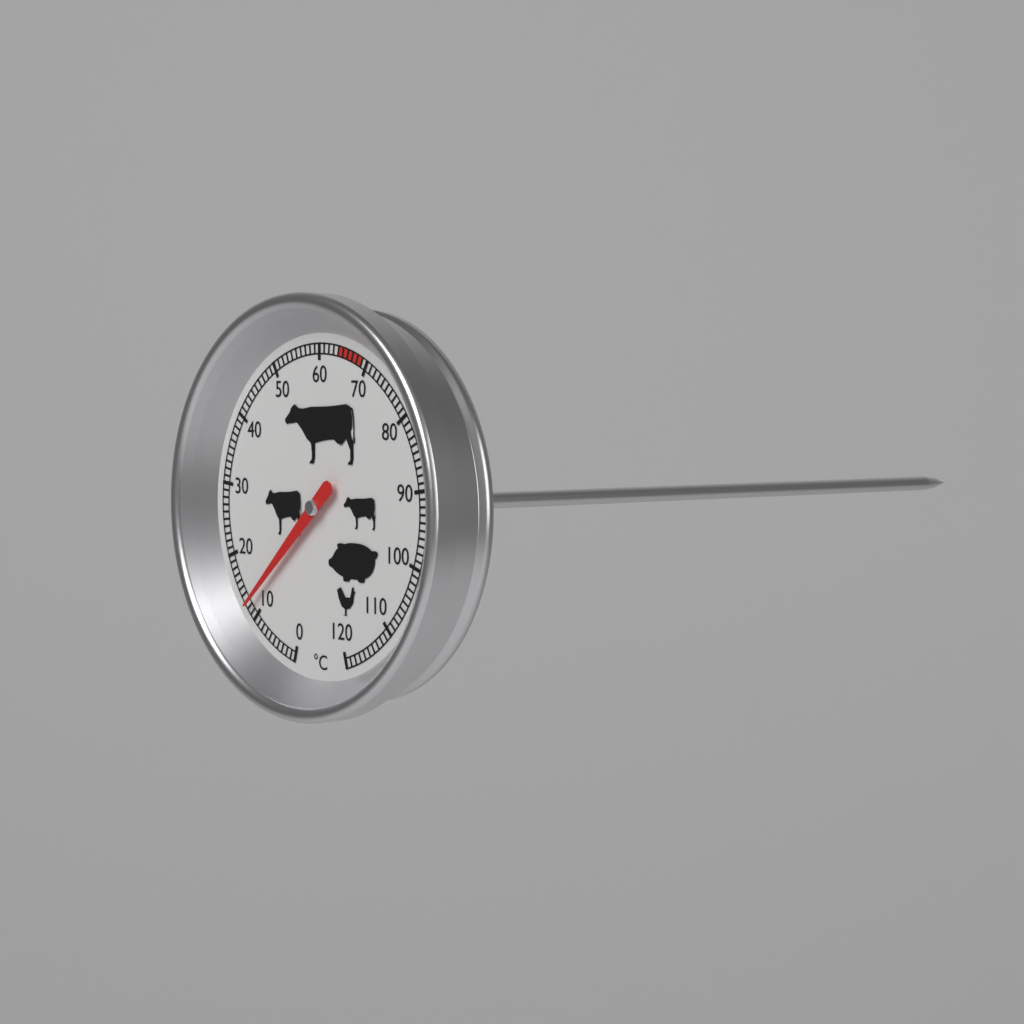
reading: 12 °C
